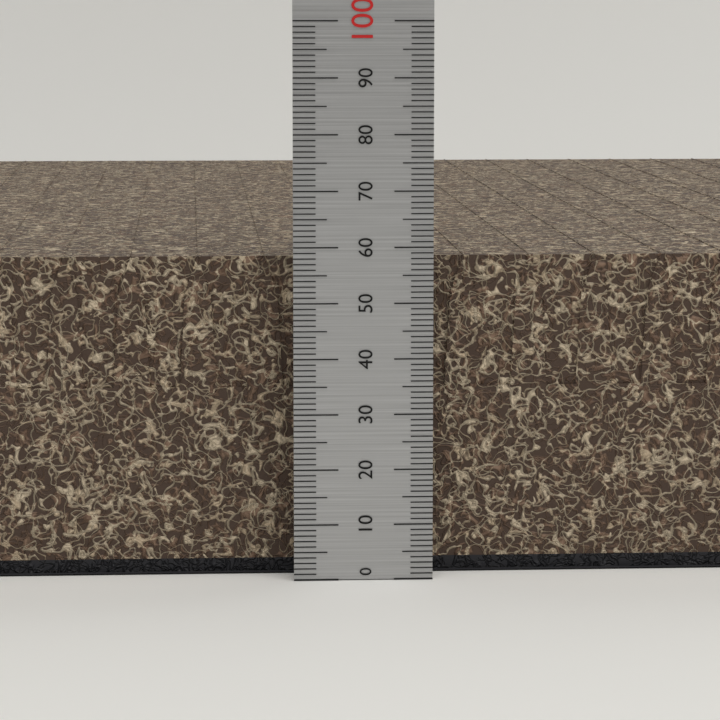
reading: 58 (no unit)
